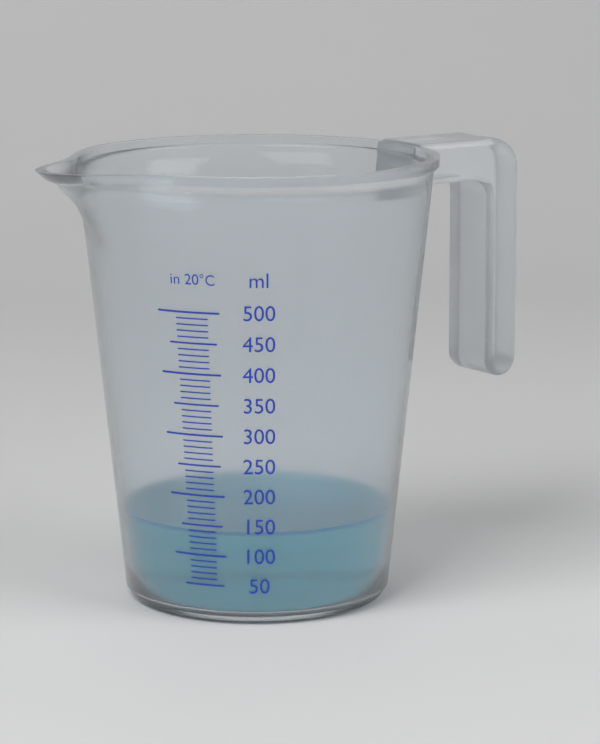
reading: 140 ml
